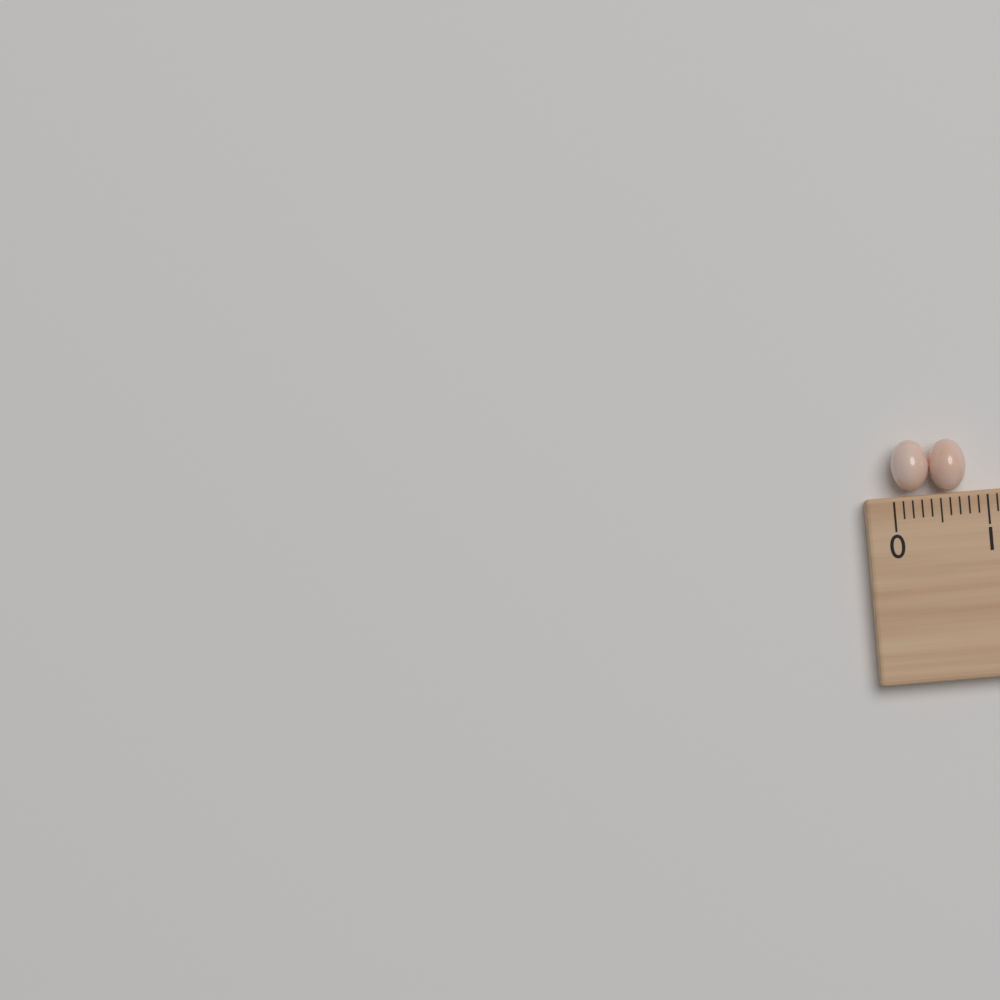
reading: 0.8 cm
